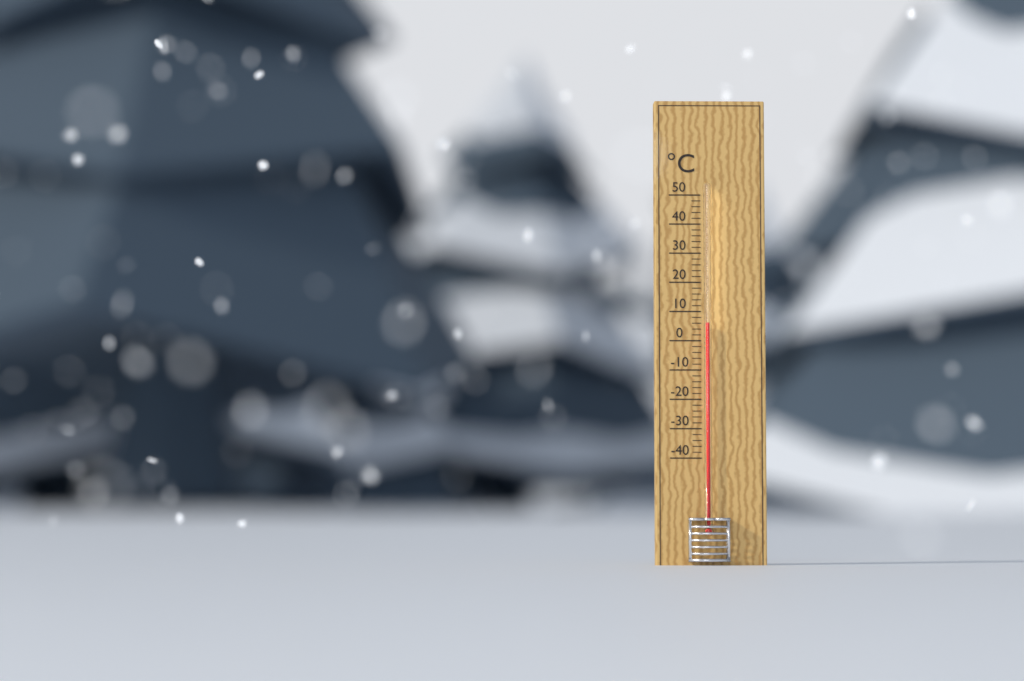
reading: 6 °C
